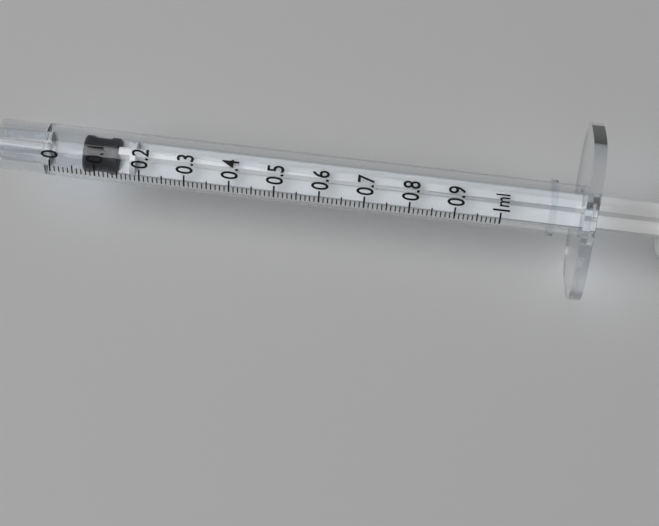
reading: 0.07 ml
